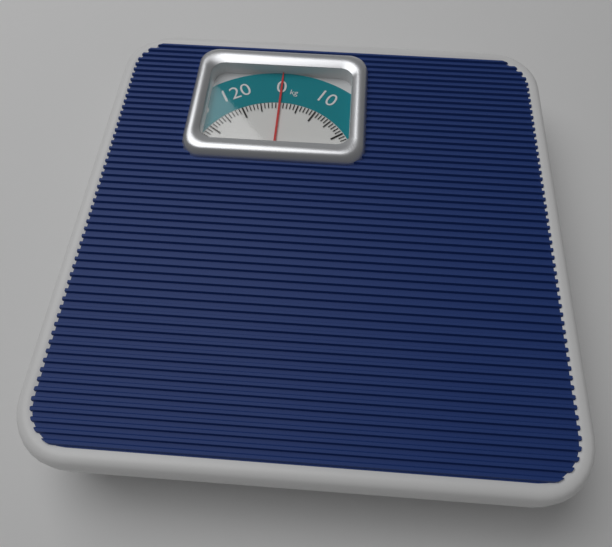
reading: 0 kg
